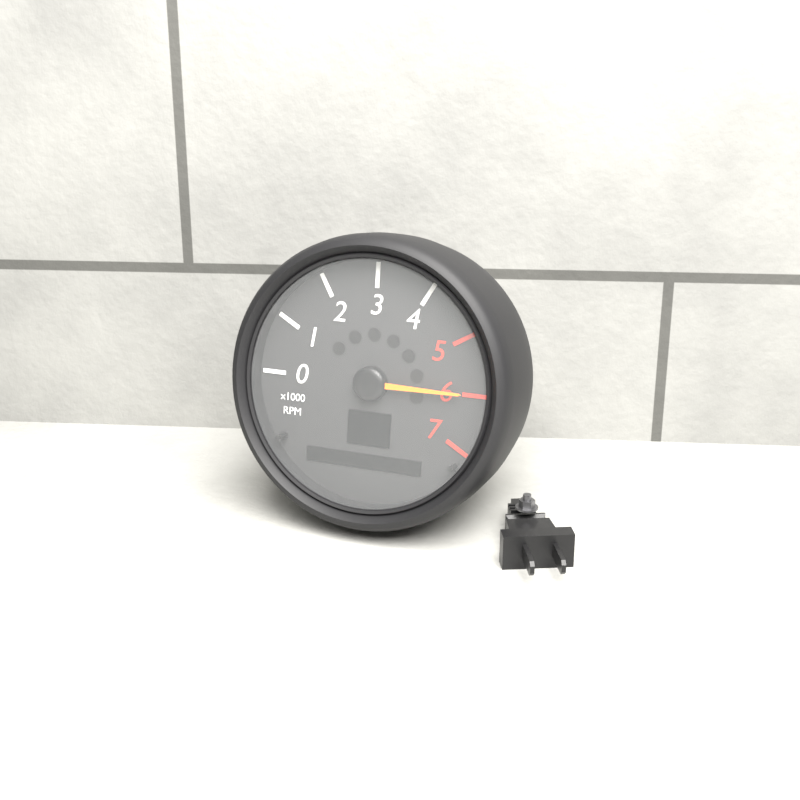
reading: 6000 RPM
